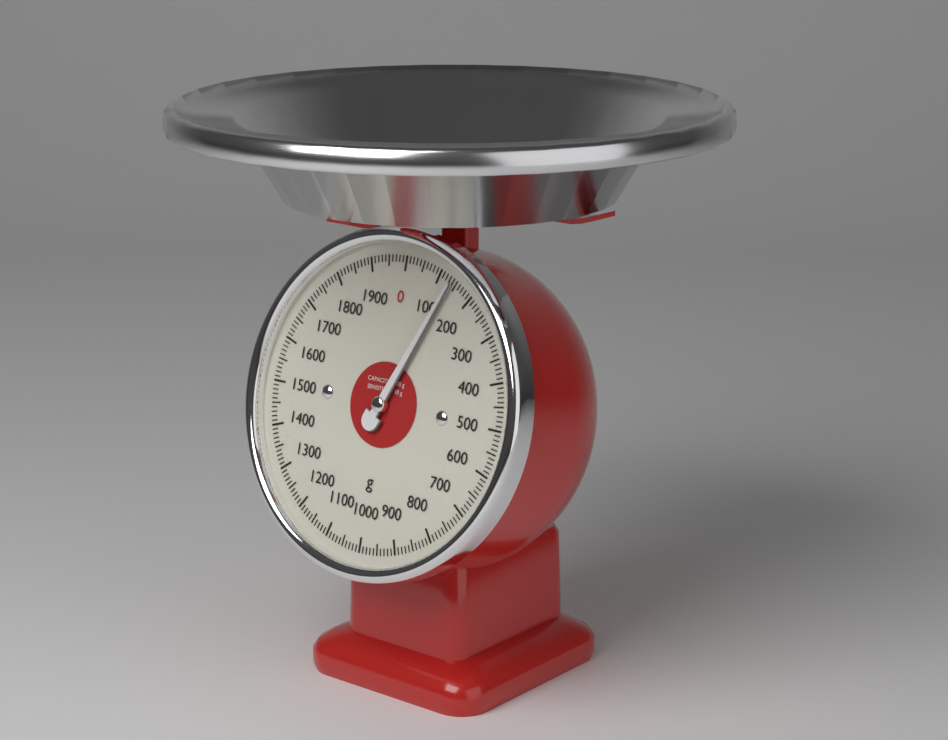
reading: 140 g
